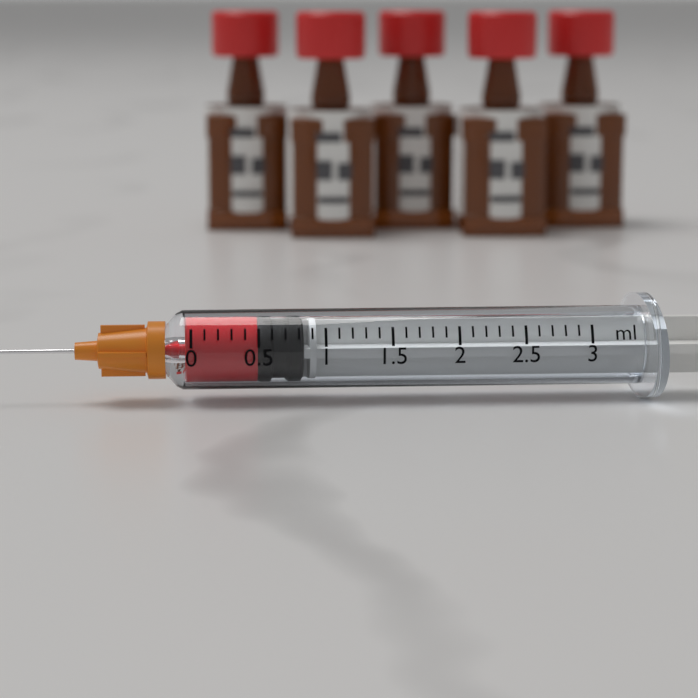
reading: 0.5 ml
